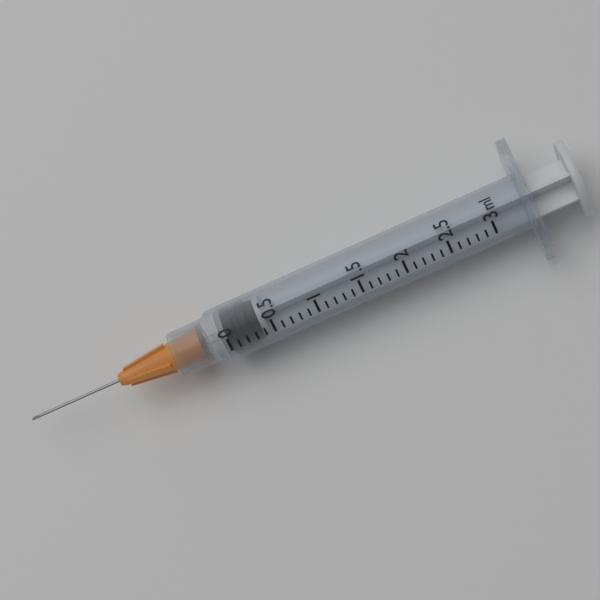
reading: 0.0 ml
